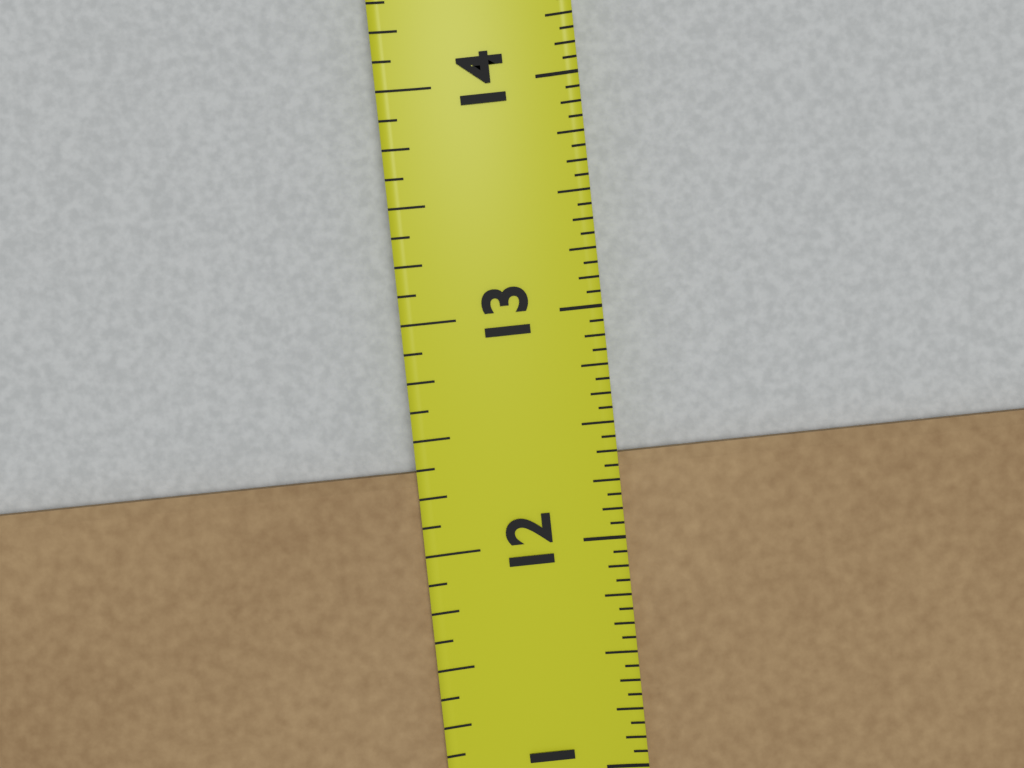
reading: 12.3750 in
